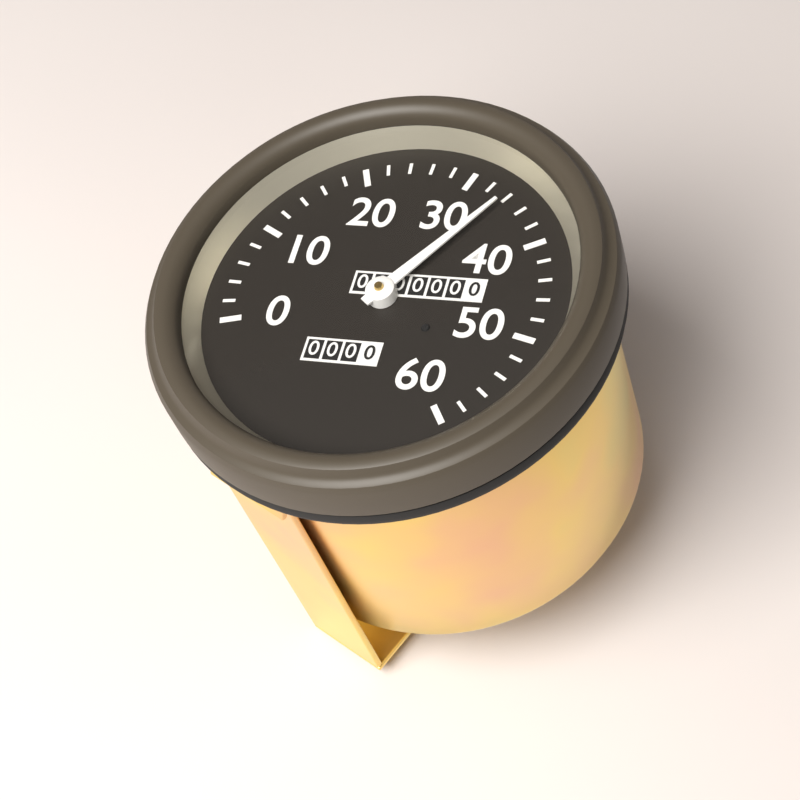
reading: 34 (no unit)
